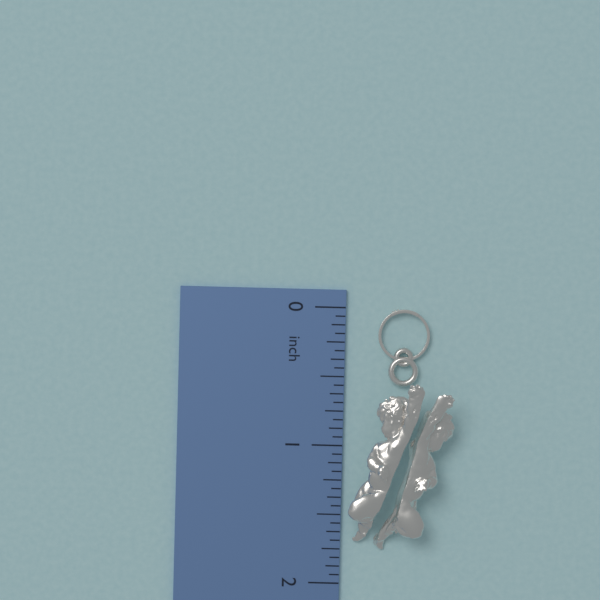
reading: 1.7500 inch
